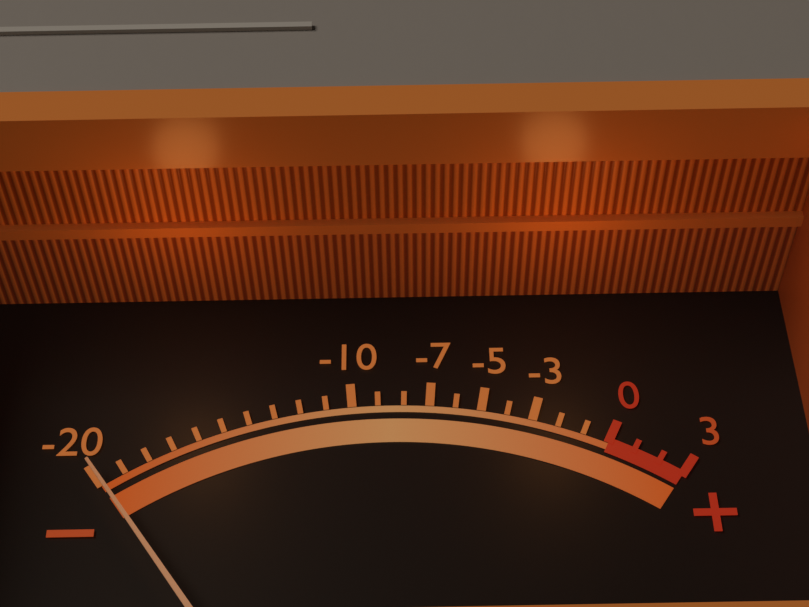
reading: -20 (no unit)
